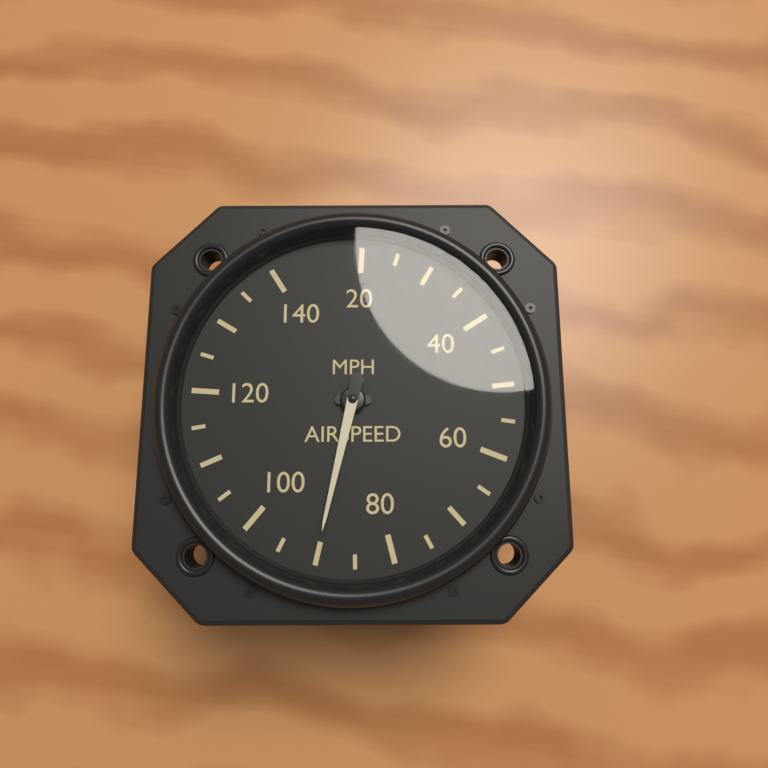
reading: 90 MPH
